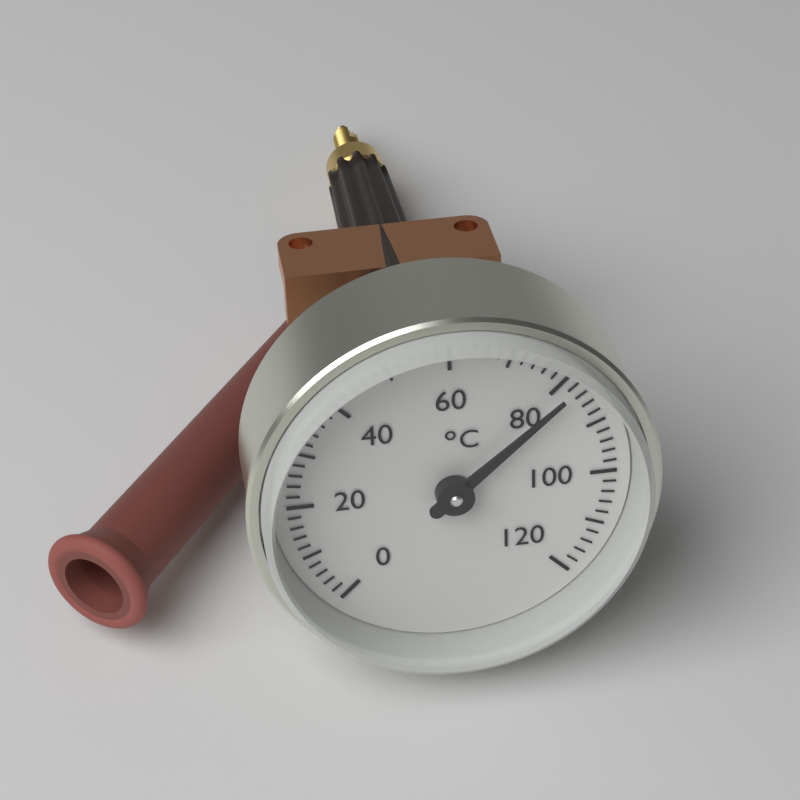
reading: 82 °C
